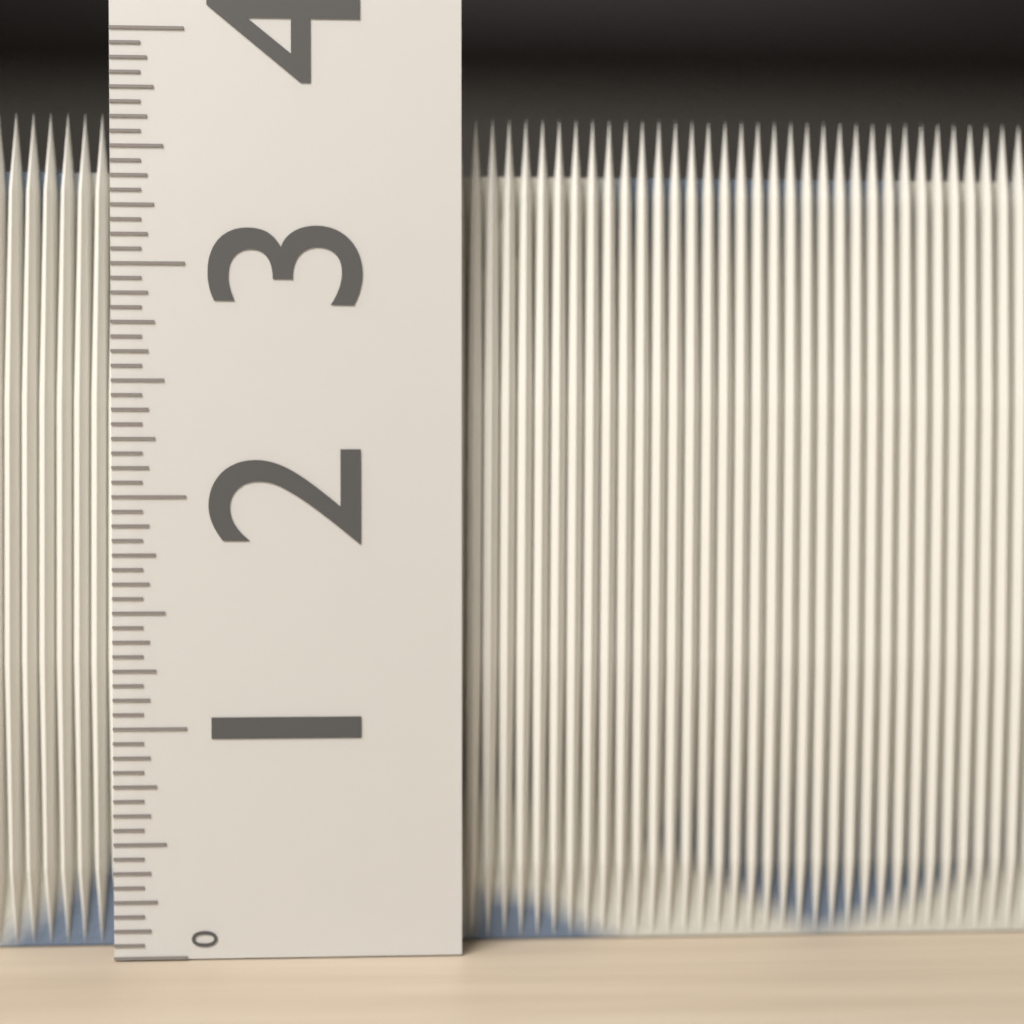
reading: 3.6875 (no unit)
